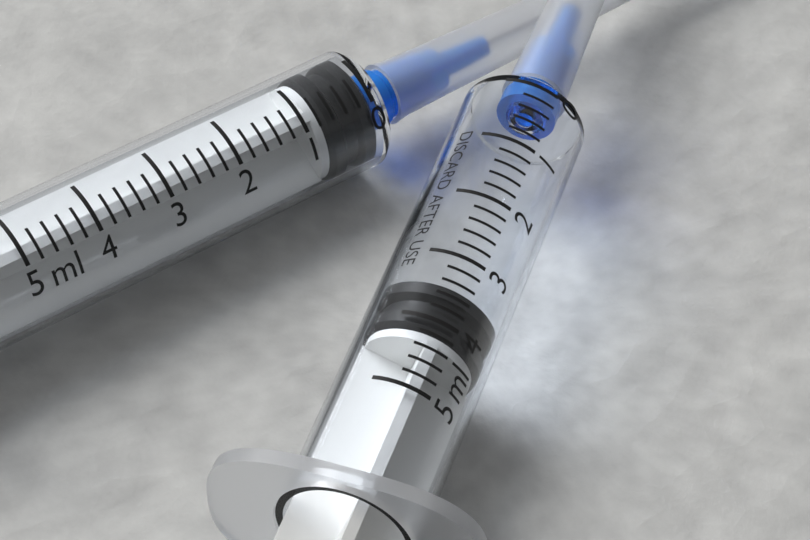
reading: 3.4 ml
